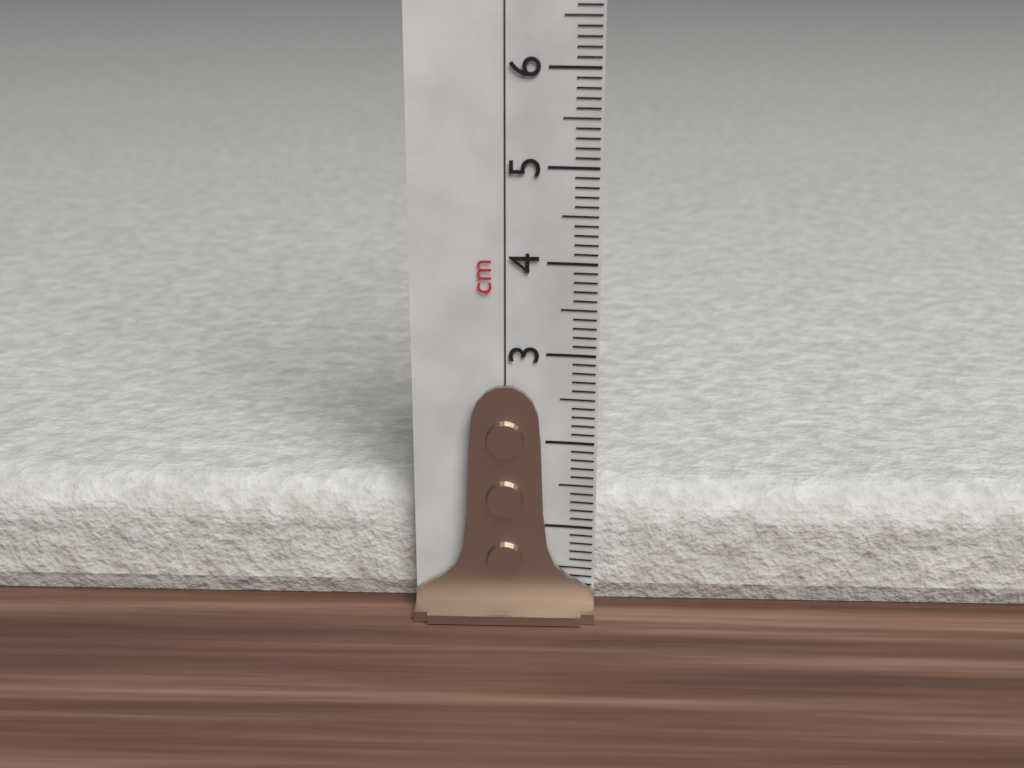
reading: 1.4 cm
